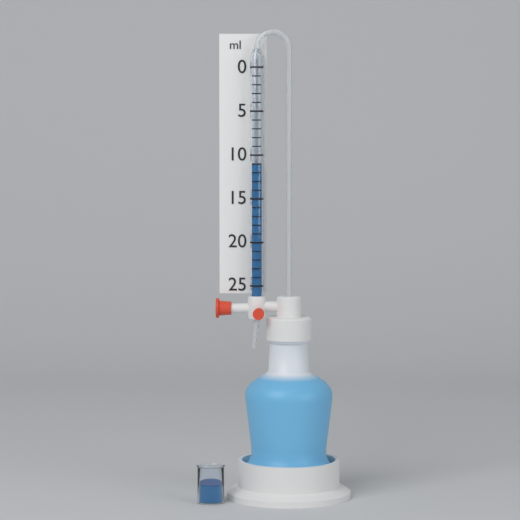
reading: 11 ml
